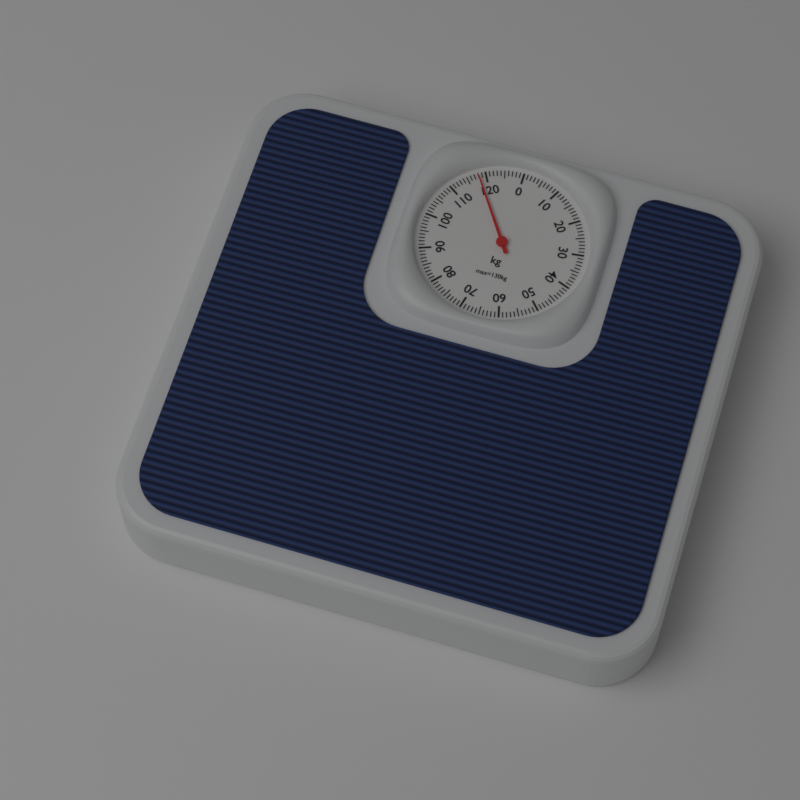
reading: 118 kg
